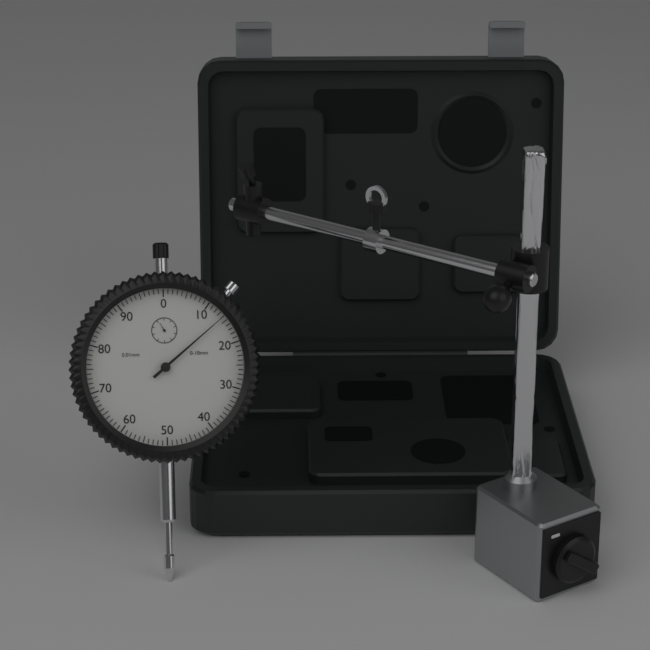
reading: 0.14 mm
